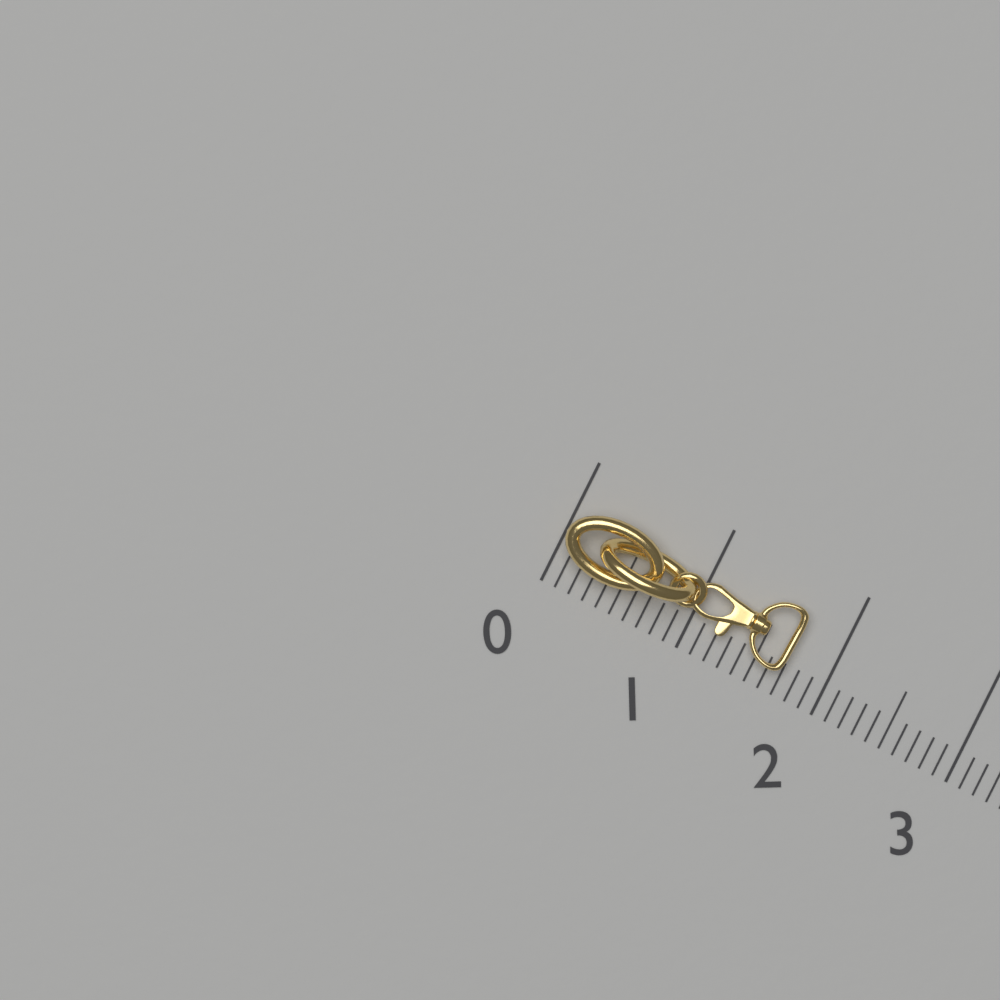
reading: 1.7 (no unit)
